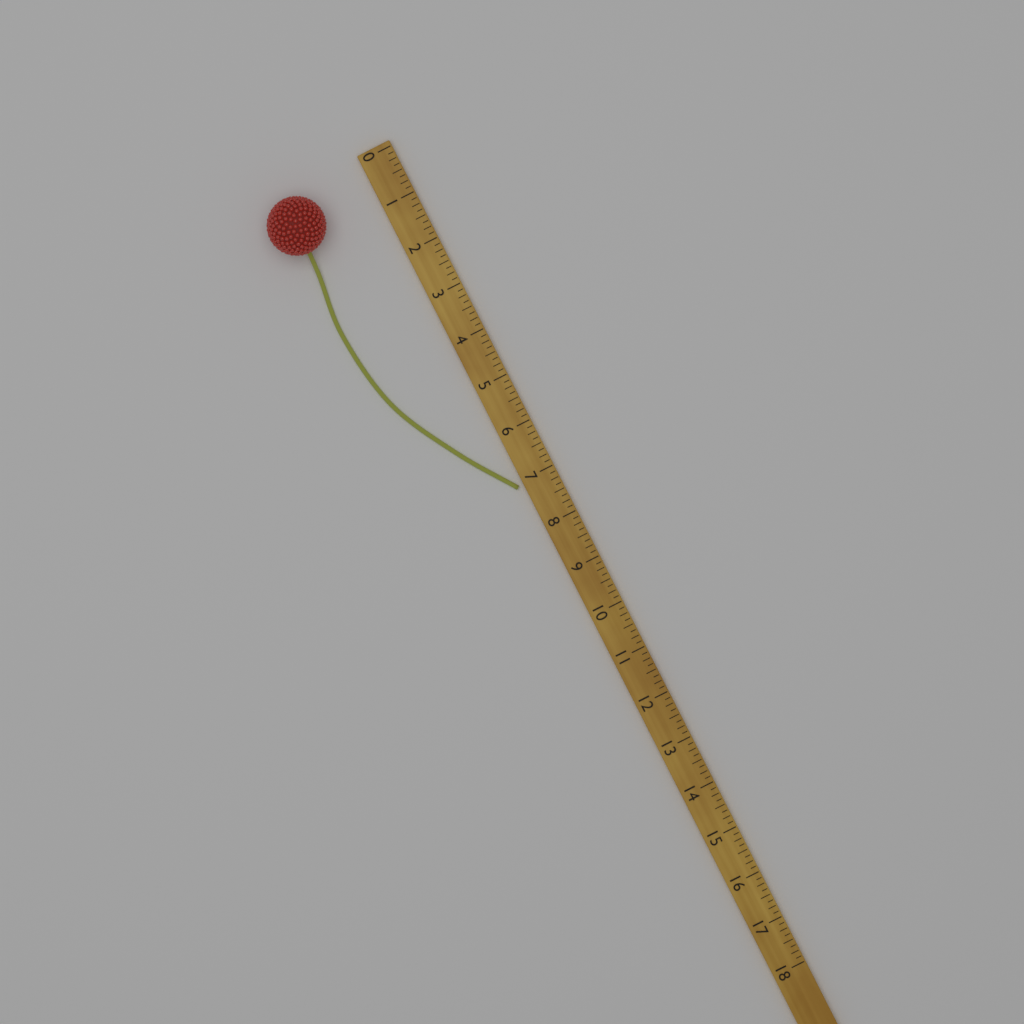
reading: 7.125 (no unit)
